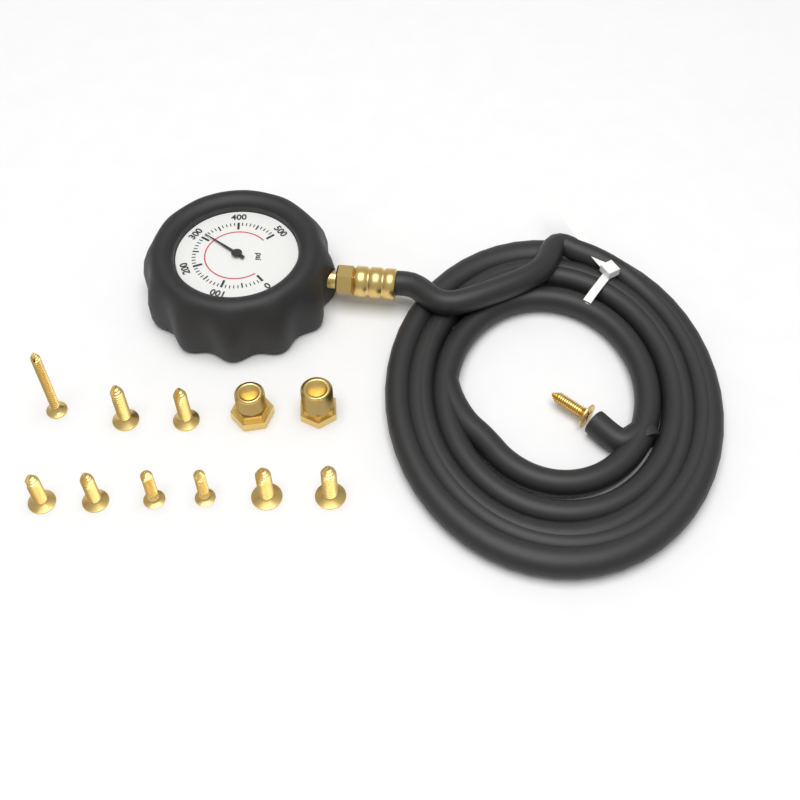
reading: 310 psi
